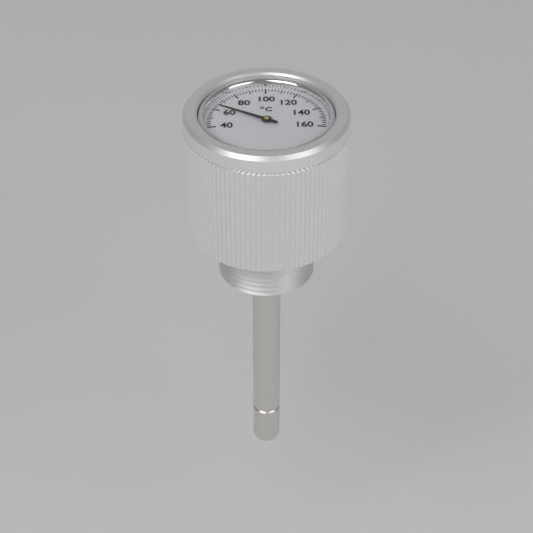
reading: 64 °C
